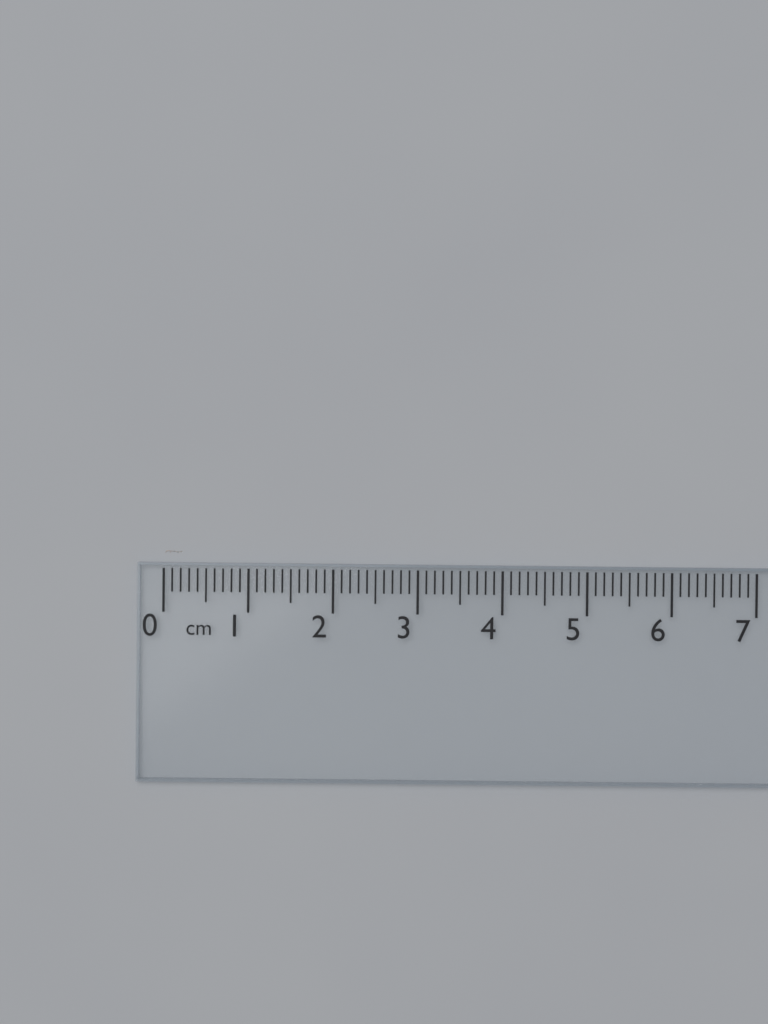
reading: 0.2 cm
